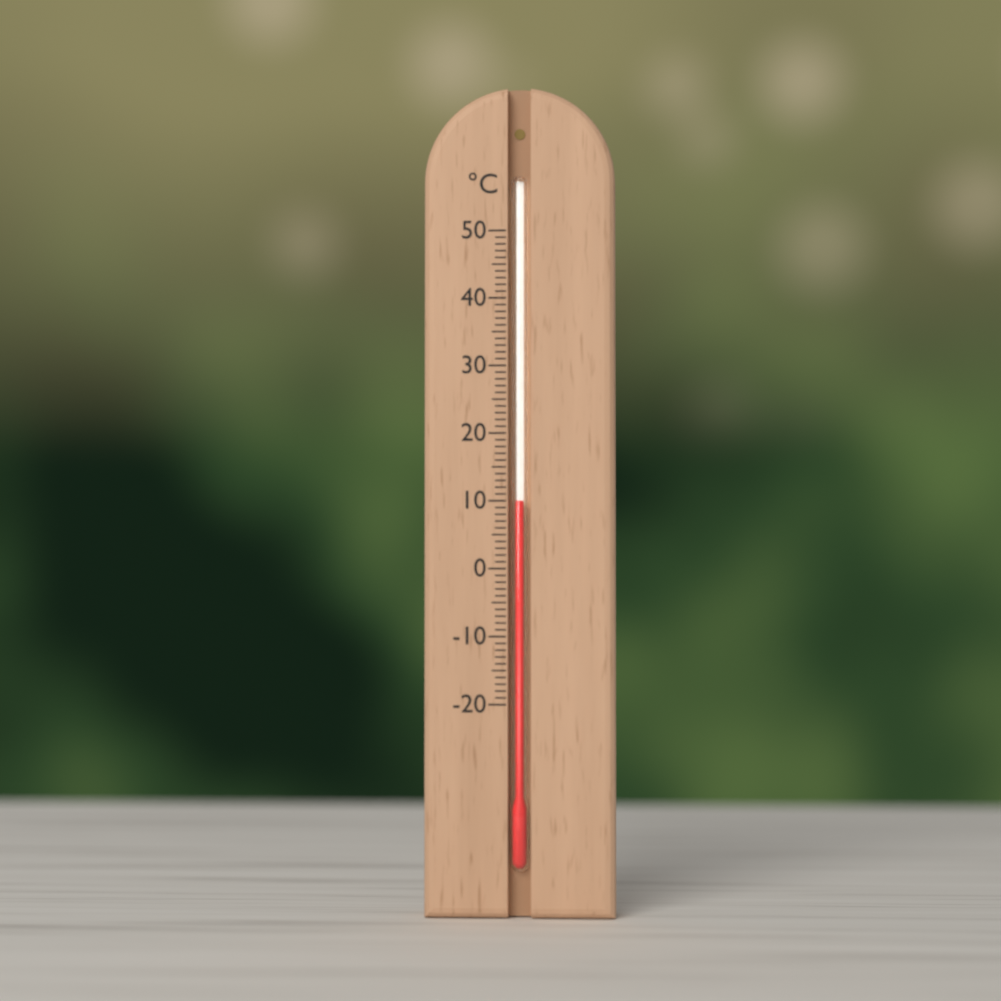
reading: 10 °C
